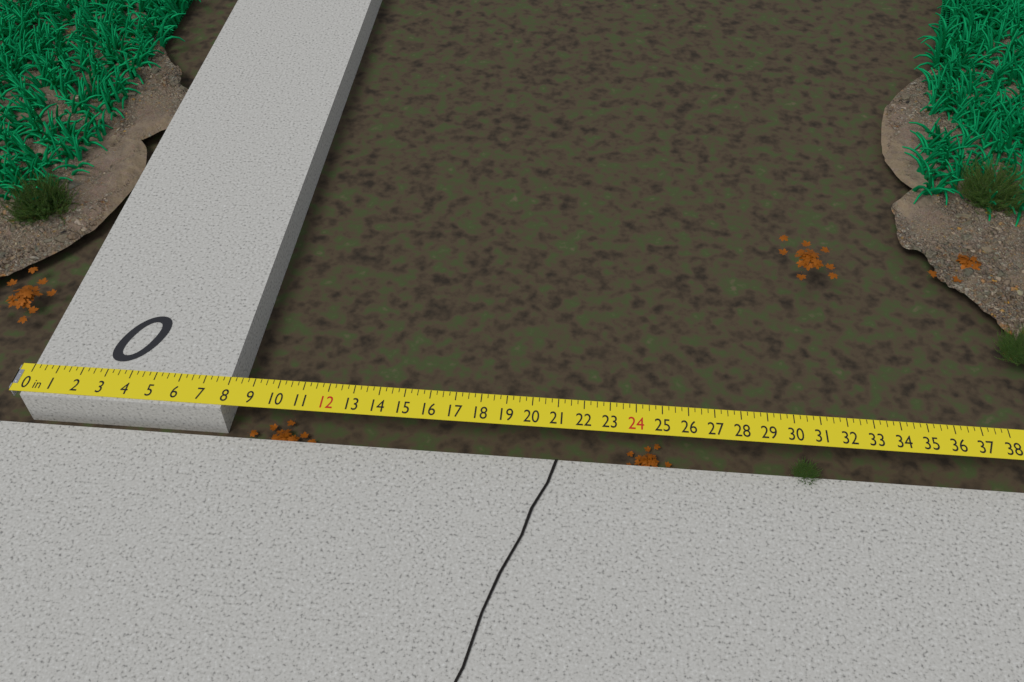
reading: 8.00 in
